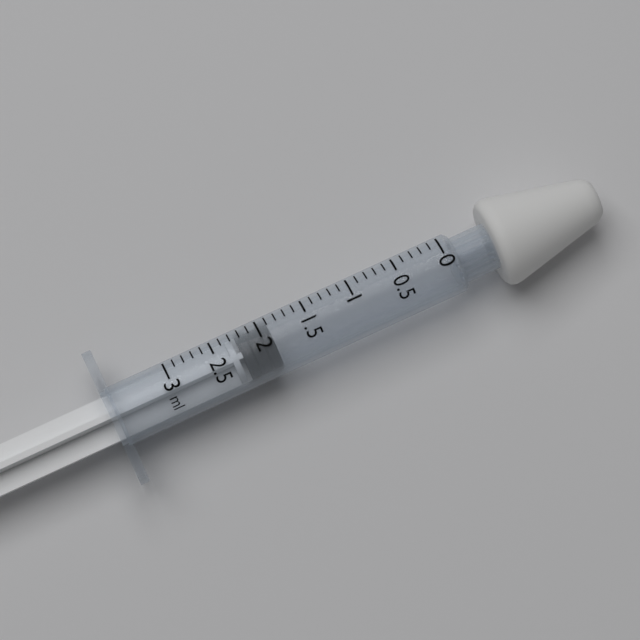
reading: 1.9 ml
